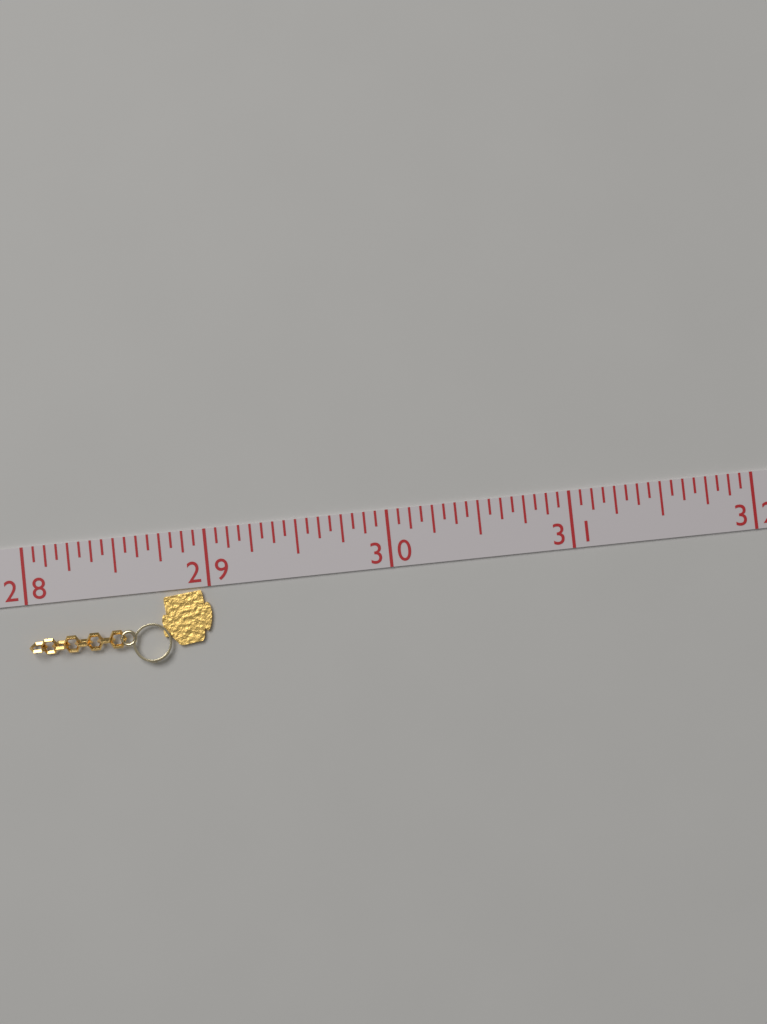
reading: 29.0000 (no unit)
